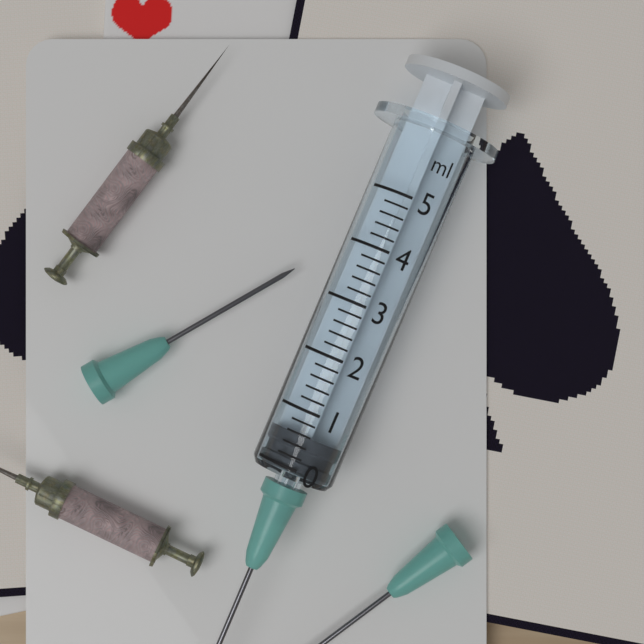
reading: 0.0 ml
